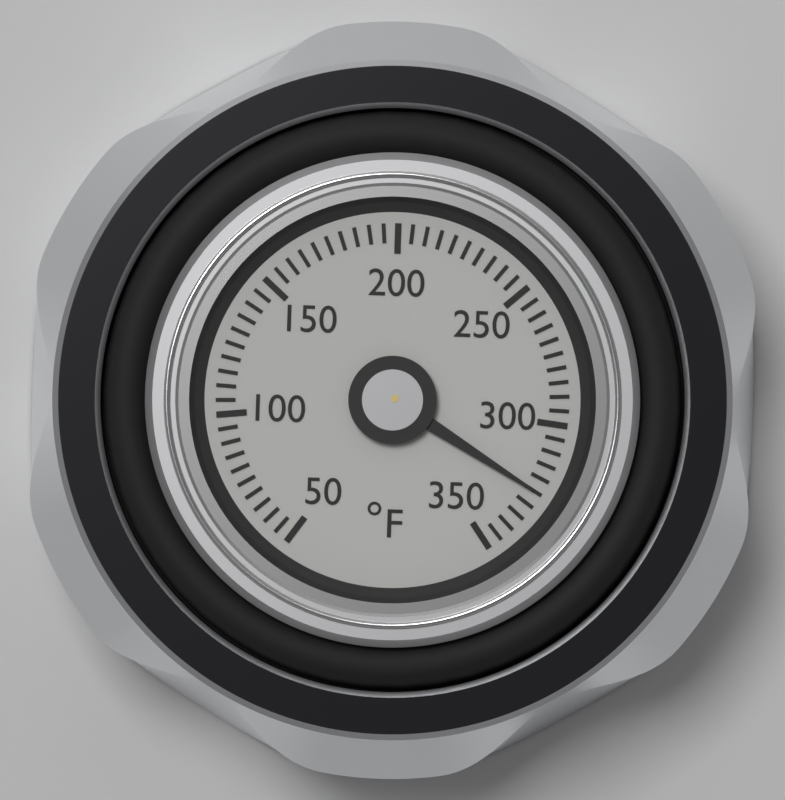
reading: 325 °F
